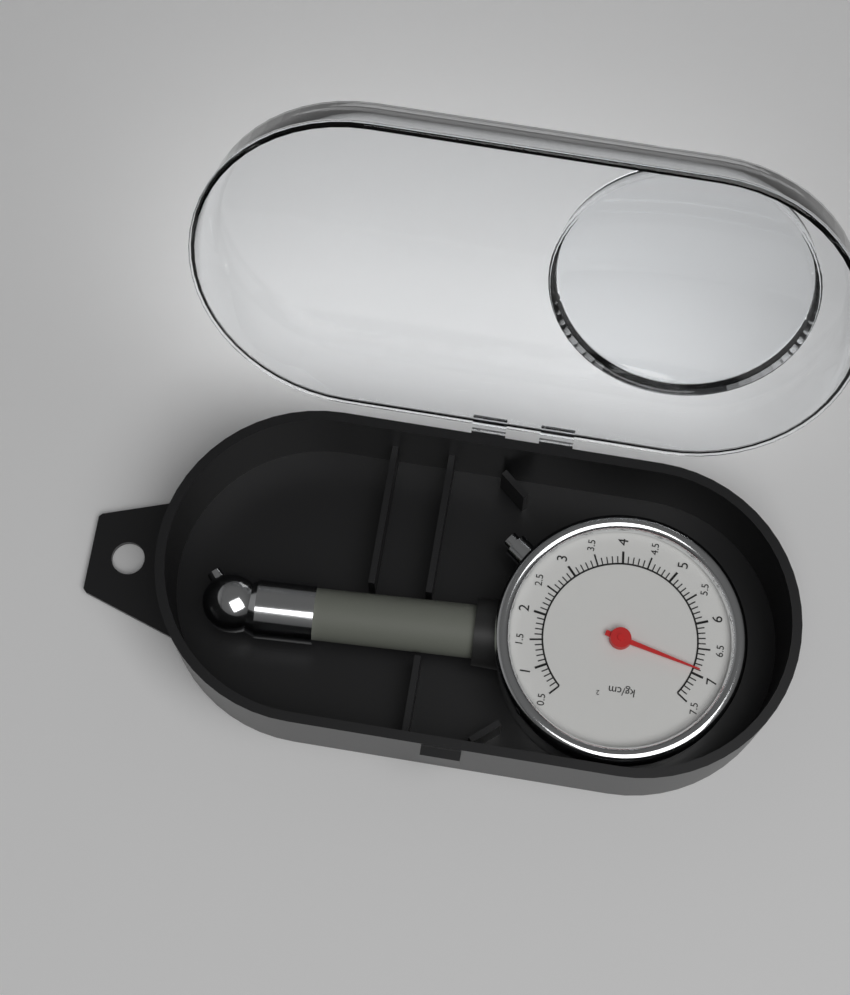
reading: 6.9 kg/cm²
